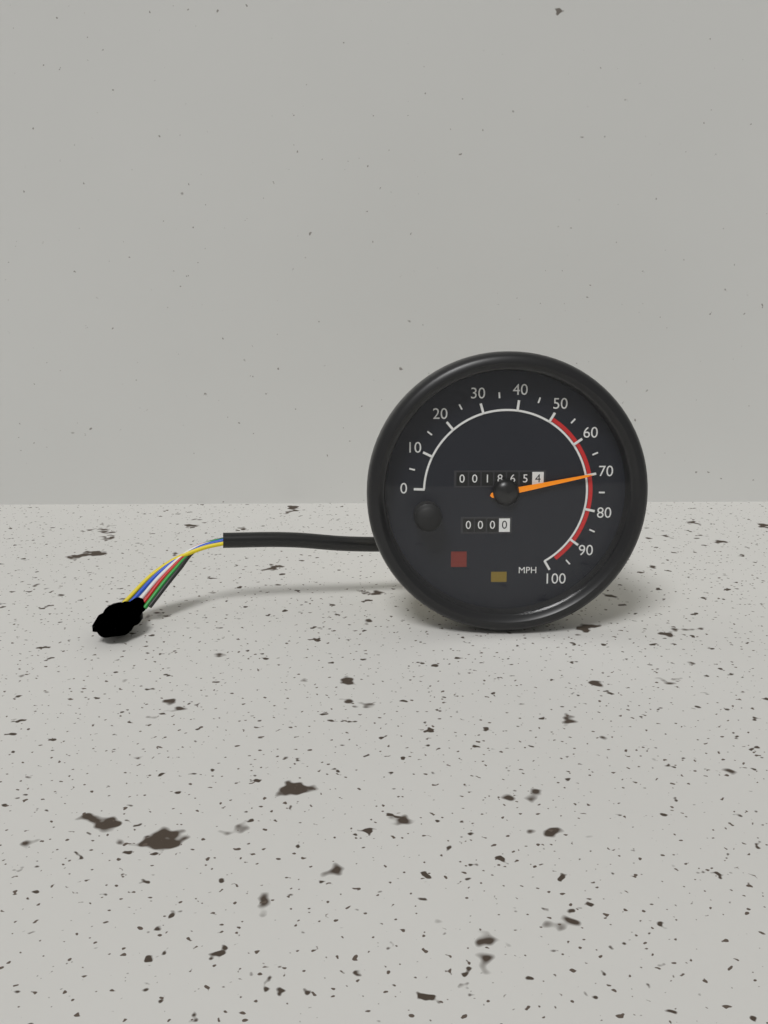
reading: 70 MPH
